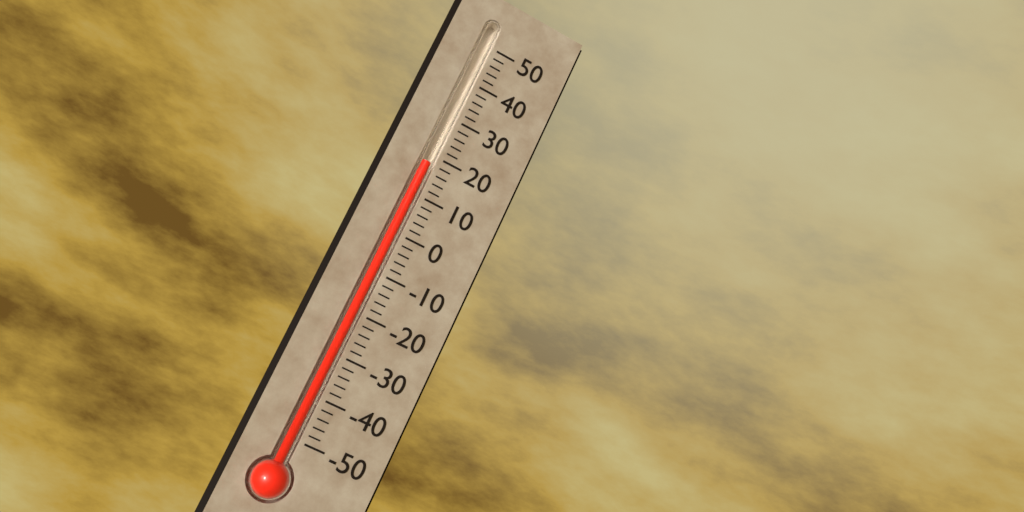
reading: 18 (no unit)
